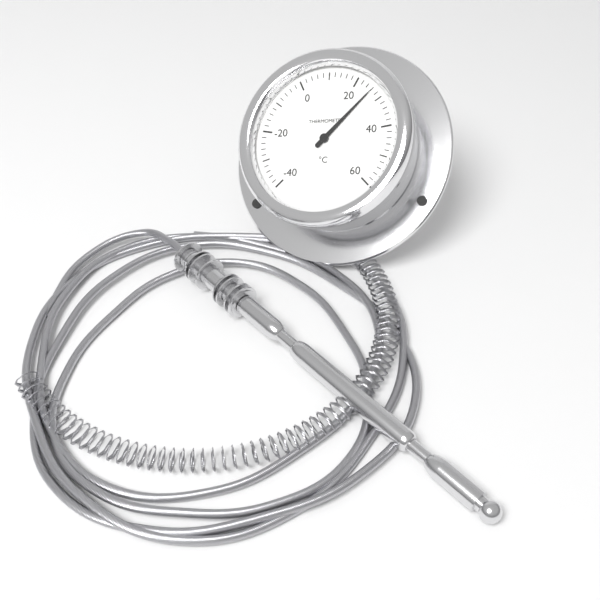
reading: 26 °C
